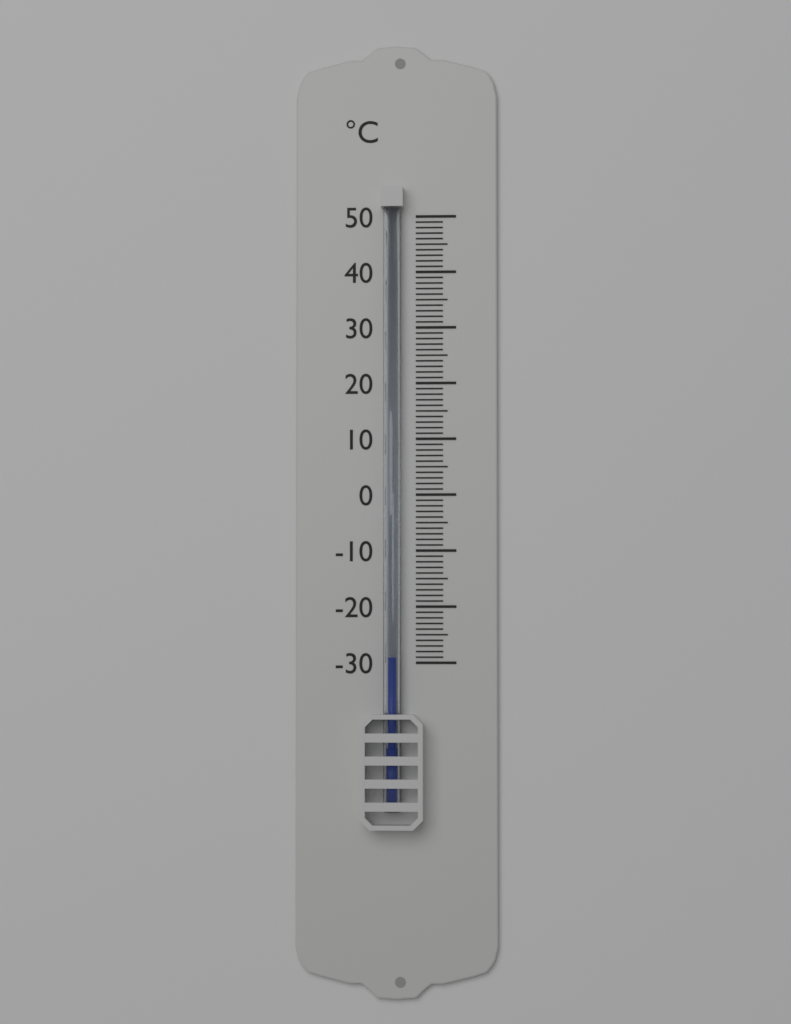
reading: -29 °C
